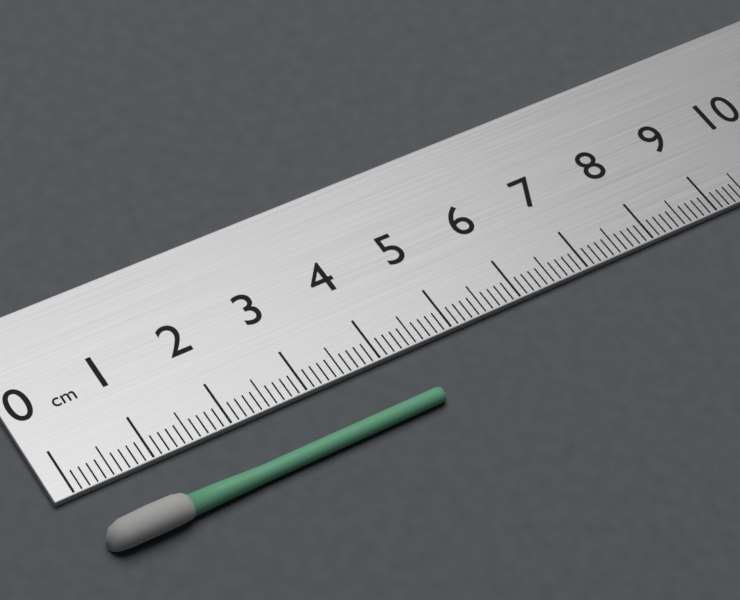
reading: 4.4 cm
